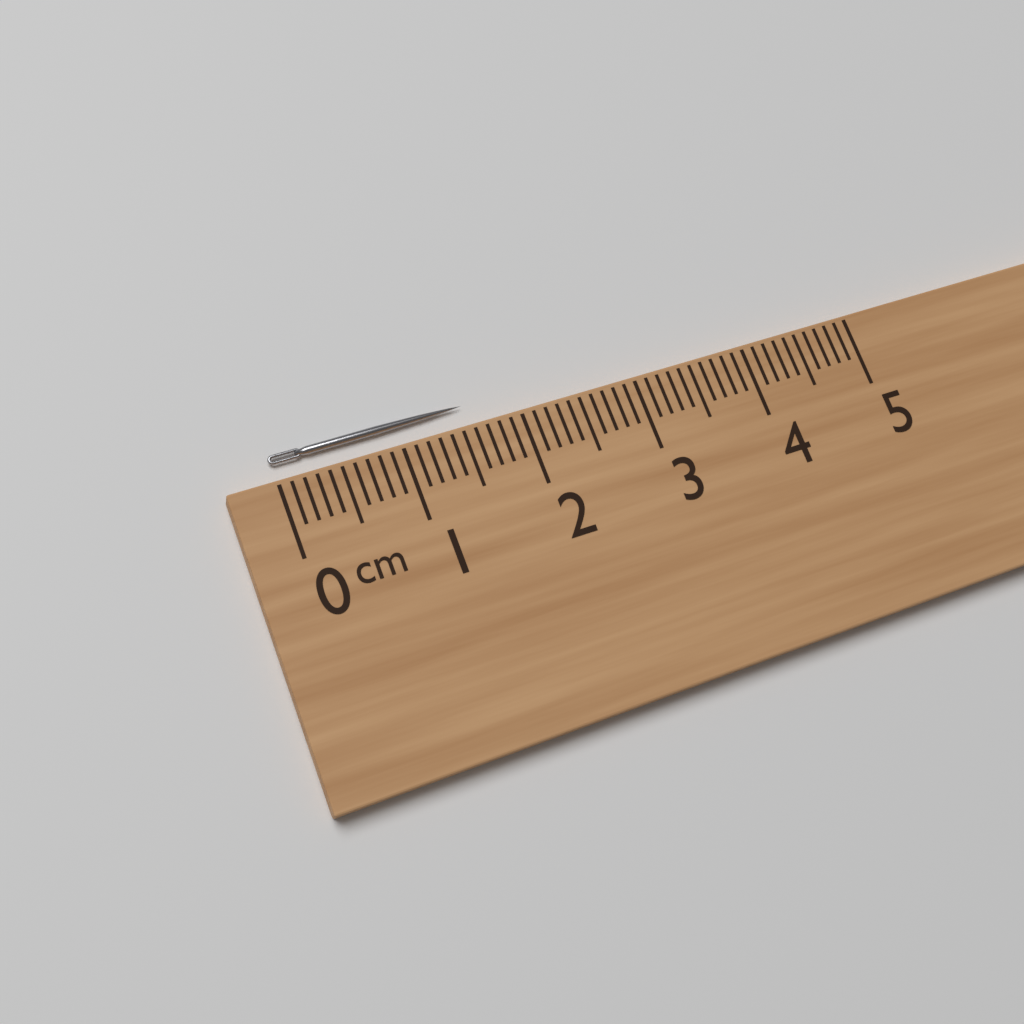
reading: 1.6 cm
